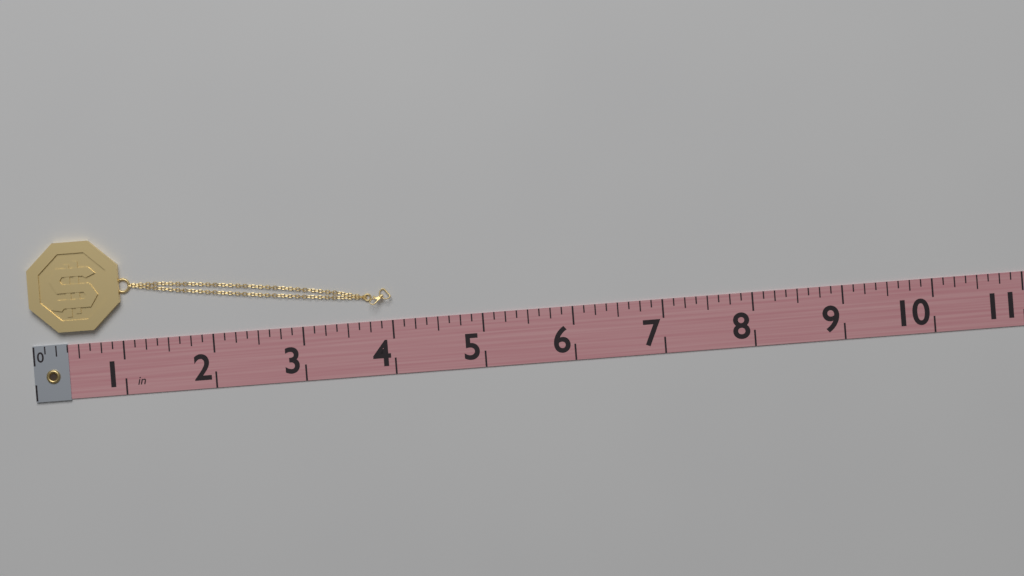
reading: 4.000 in
